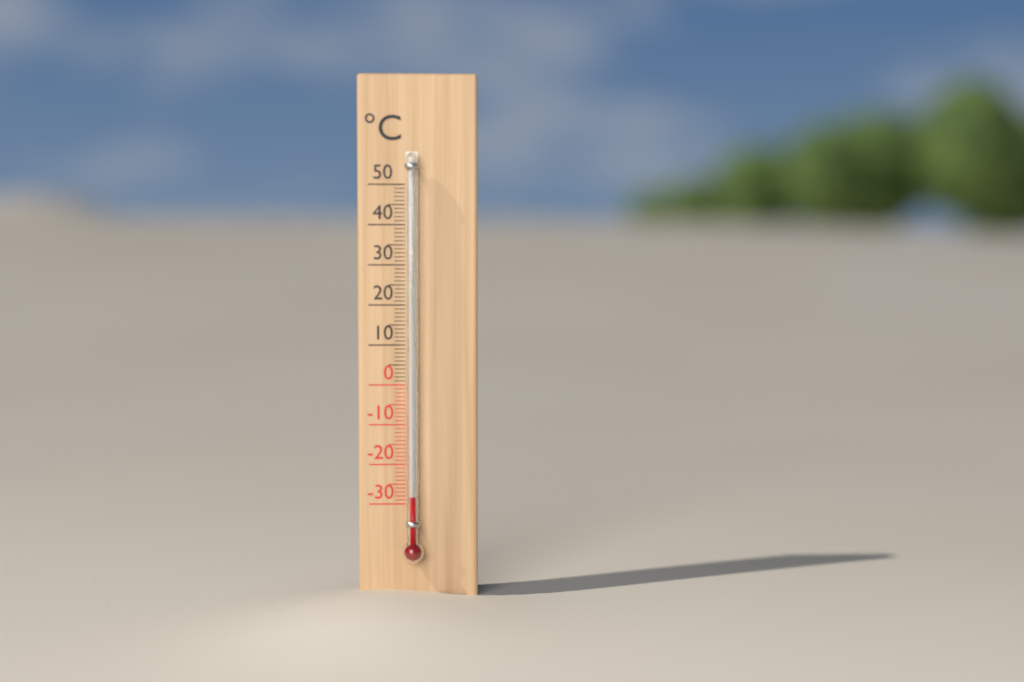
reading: -28 °C
